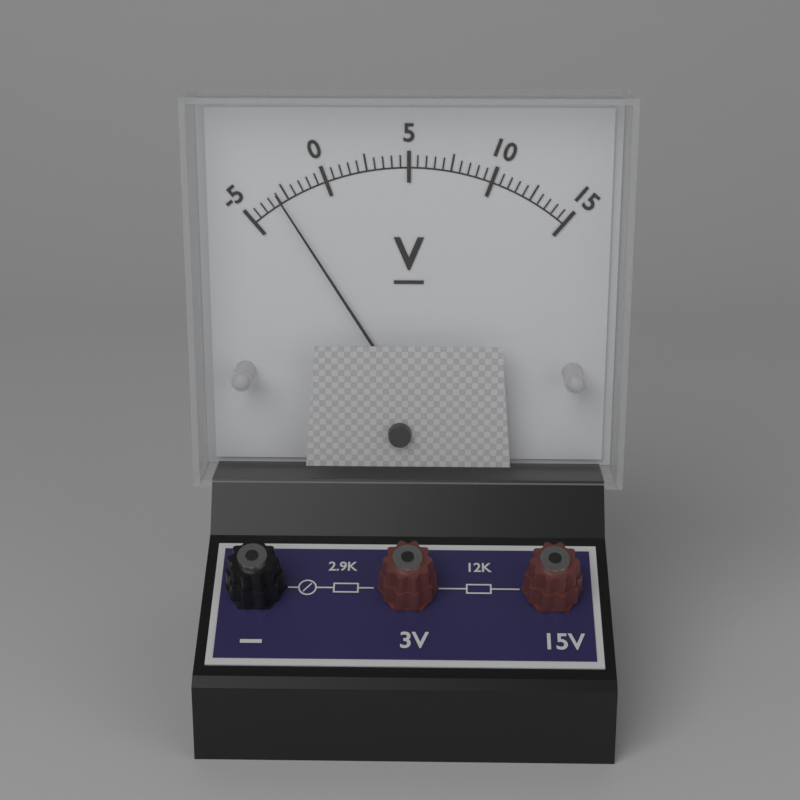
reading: -3.0 V
